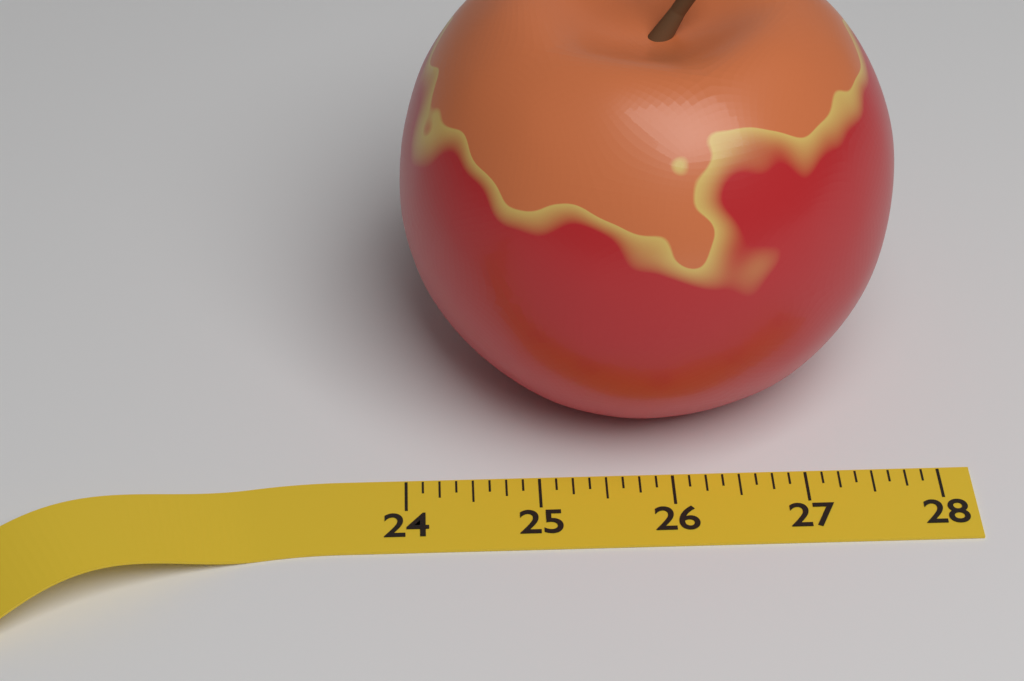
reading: 27.750 (no unit)
